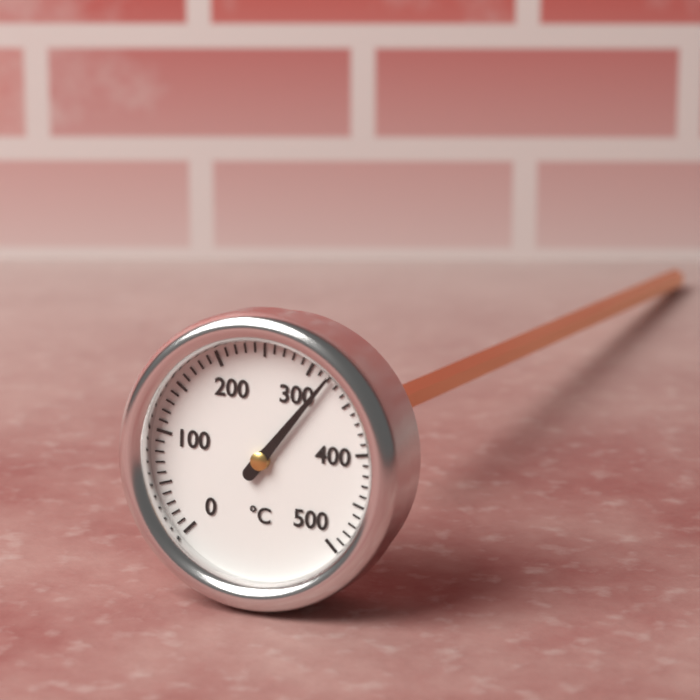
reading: 320 °C
